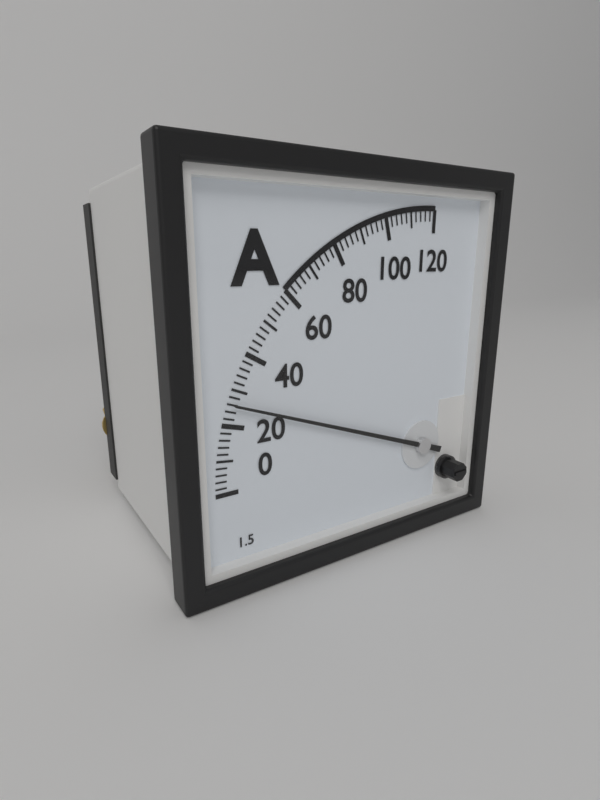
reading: 26 A
